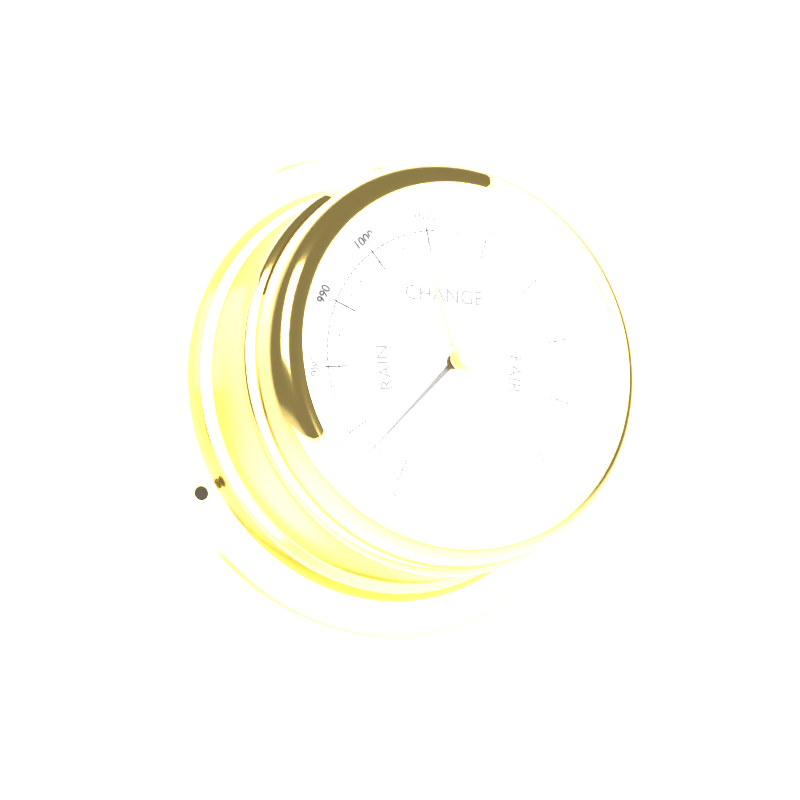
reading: 966 mbar
